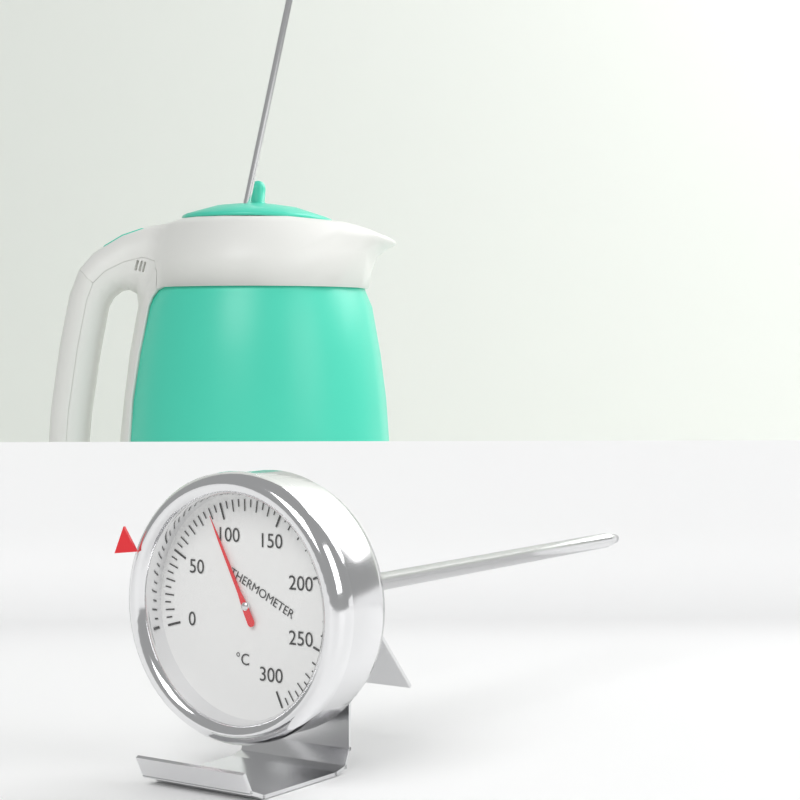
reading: 90 °C
